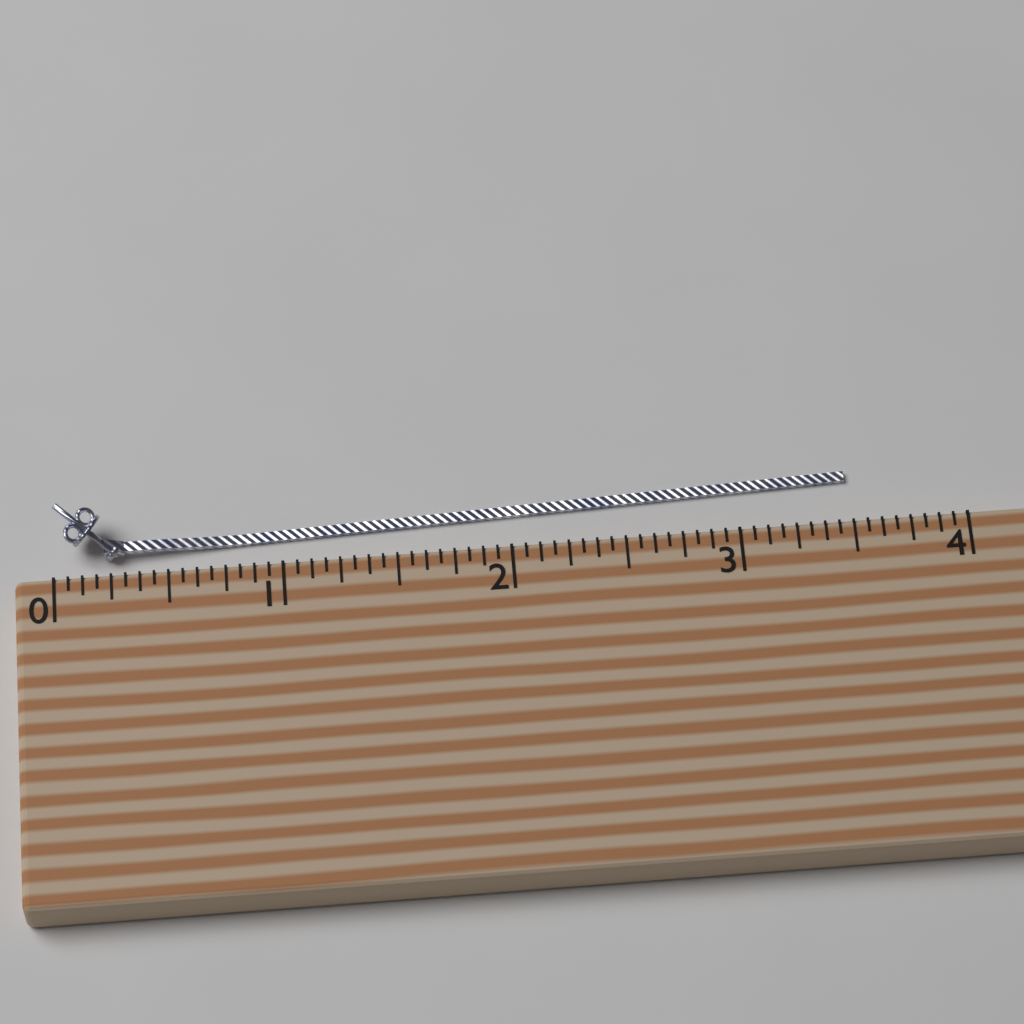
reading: 3.5000 (no unit)
